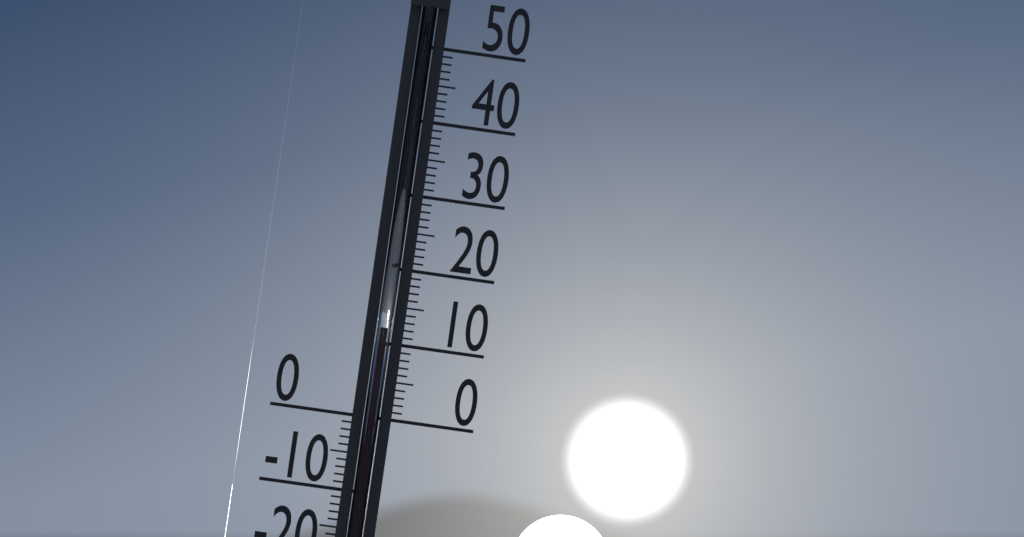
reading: 12 °C
